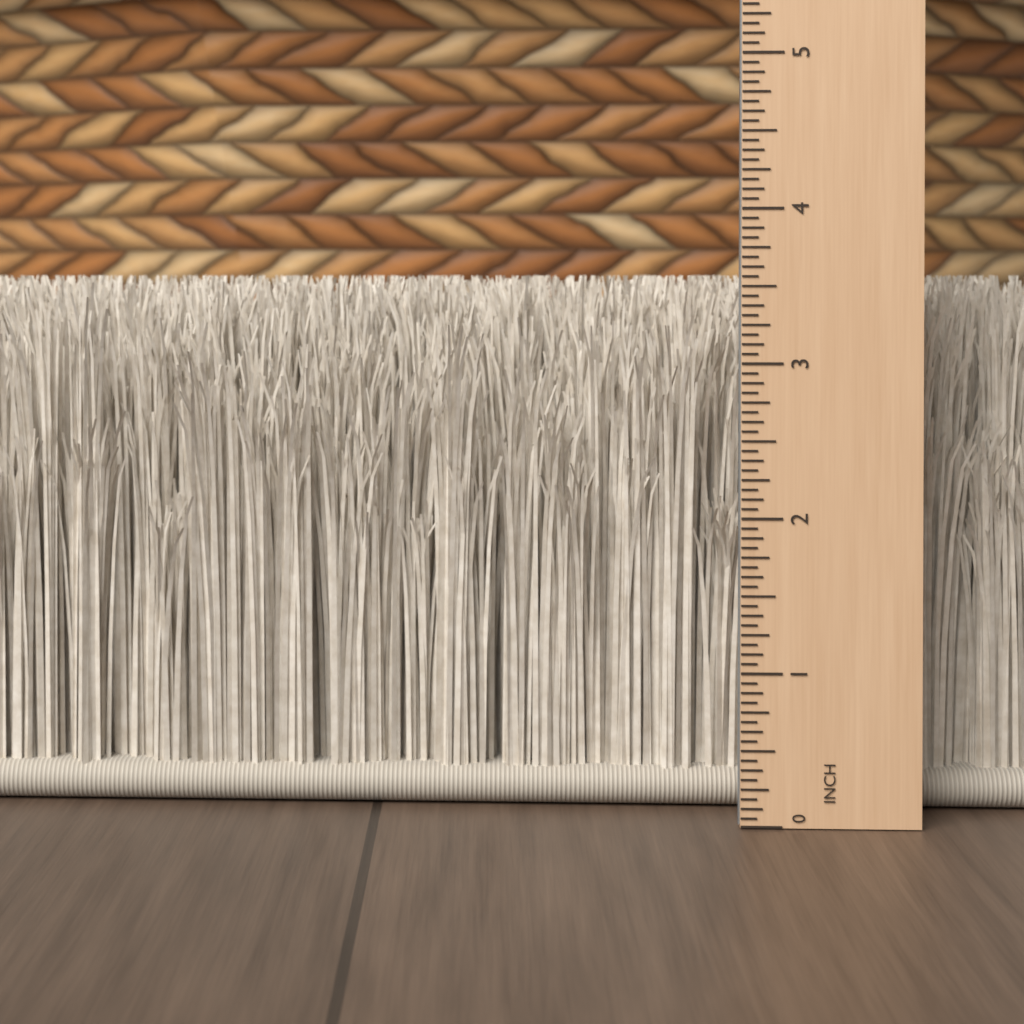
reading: 3.5625 in
